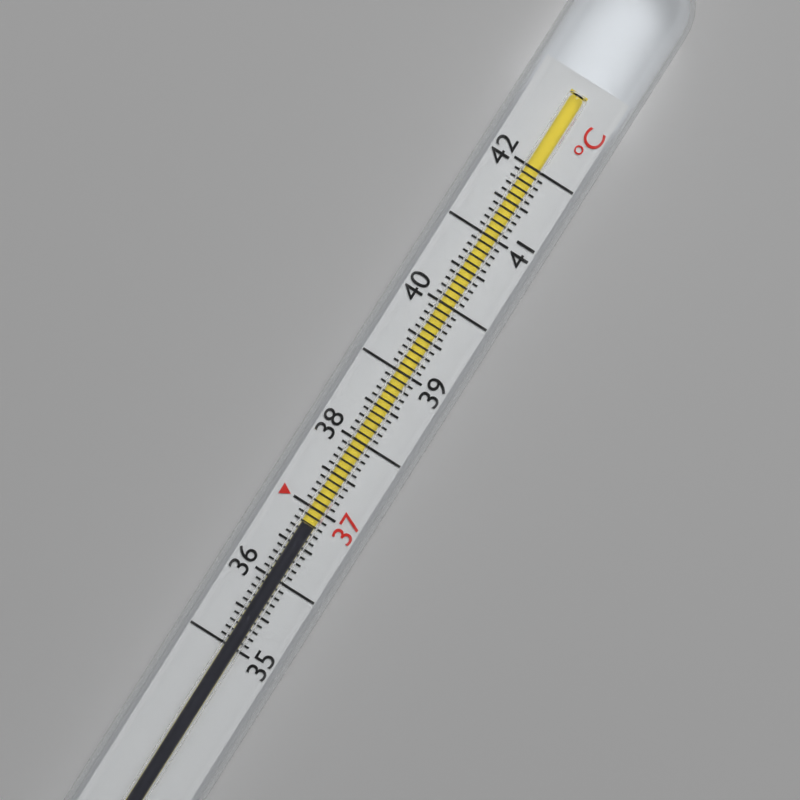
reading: 36.8 °C
